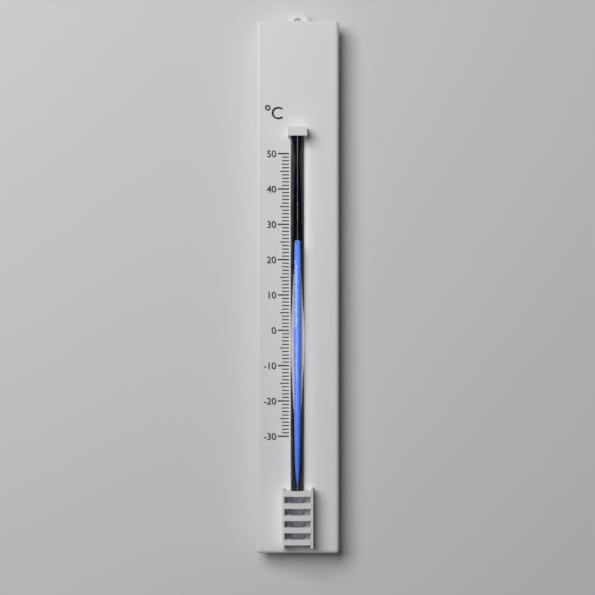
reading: 24 °C
